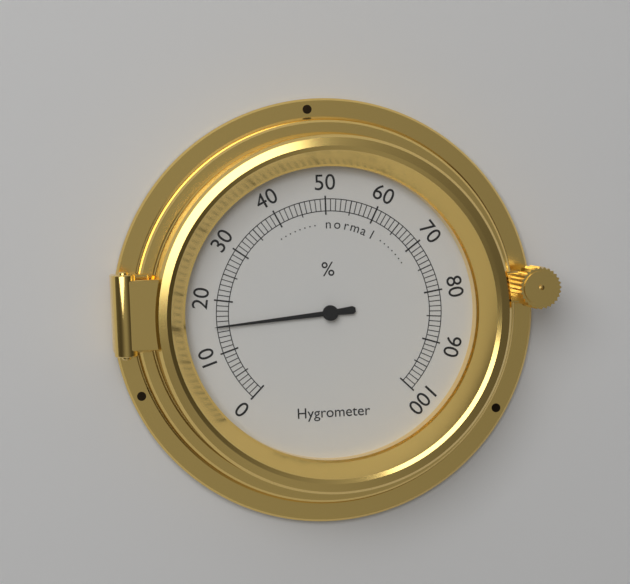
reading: 15 %
